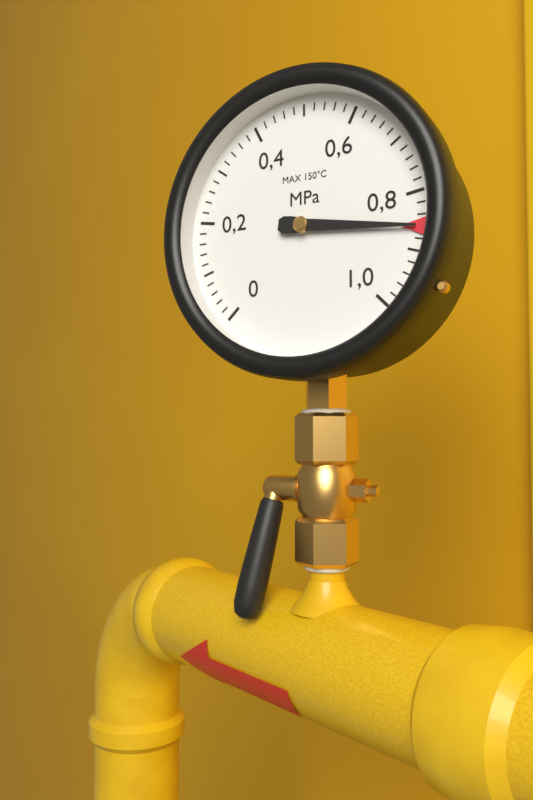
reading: 0.86 MPa
